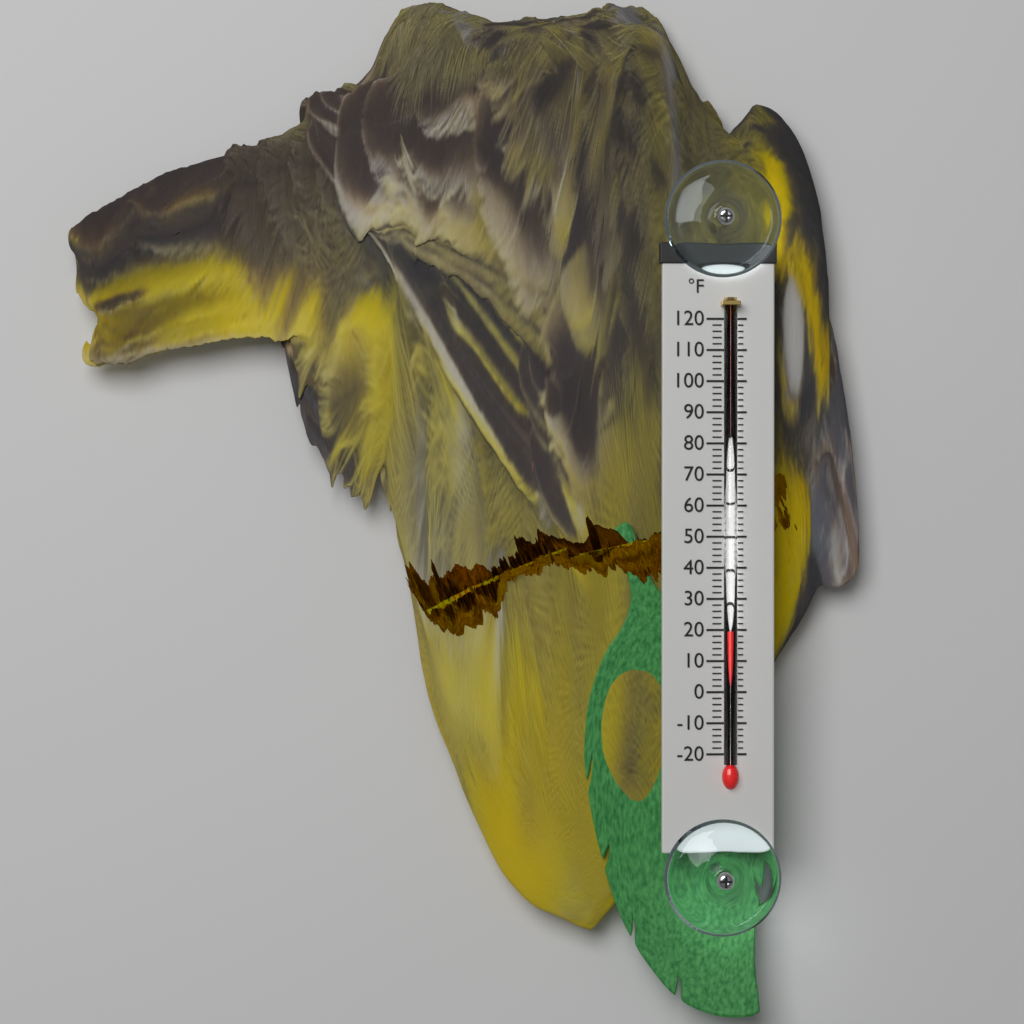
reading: 20 °F
